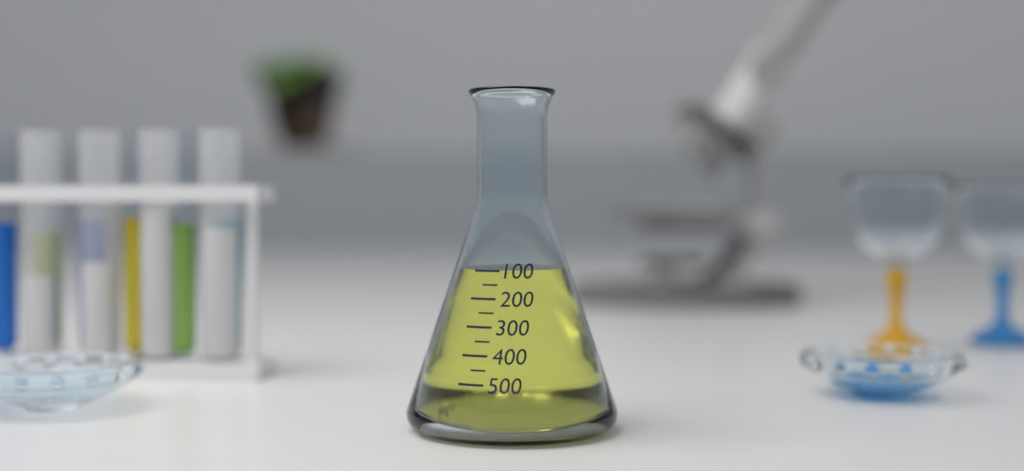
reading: 100 (no unit)
